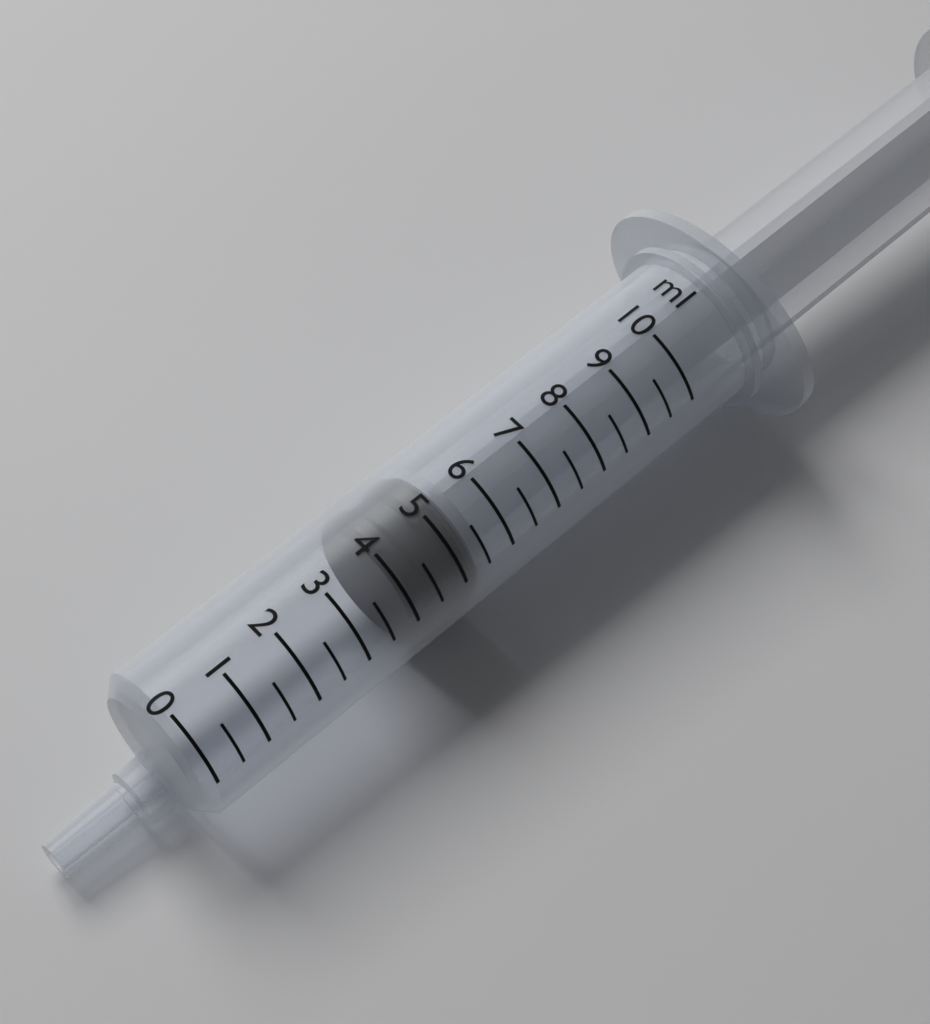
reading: 4.0 ml
